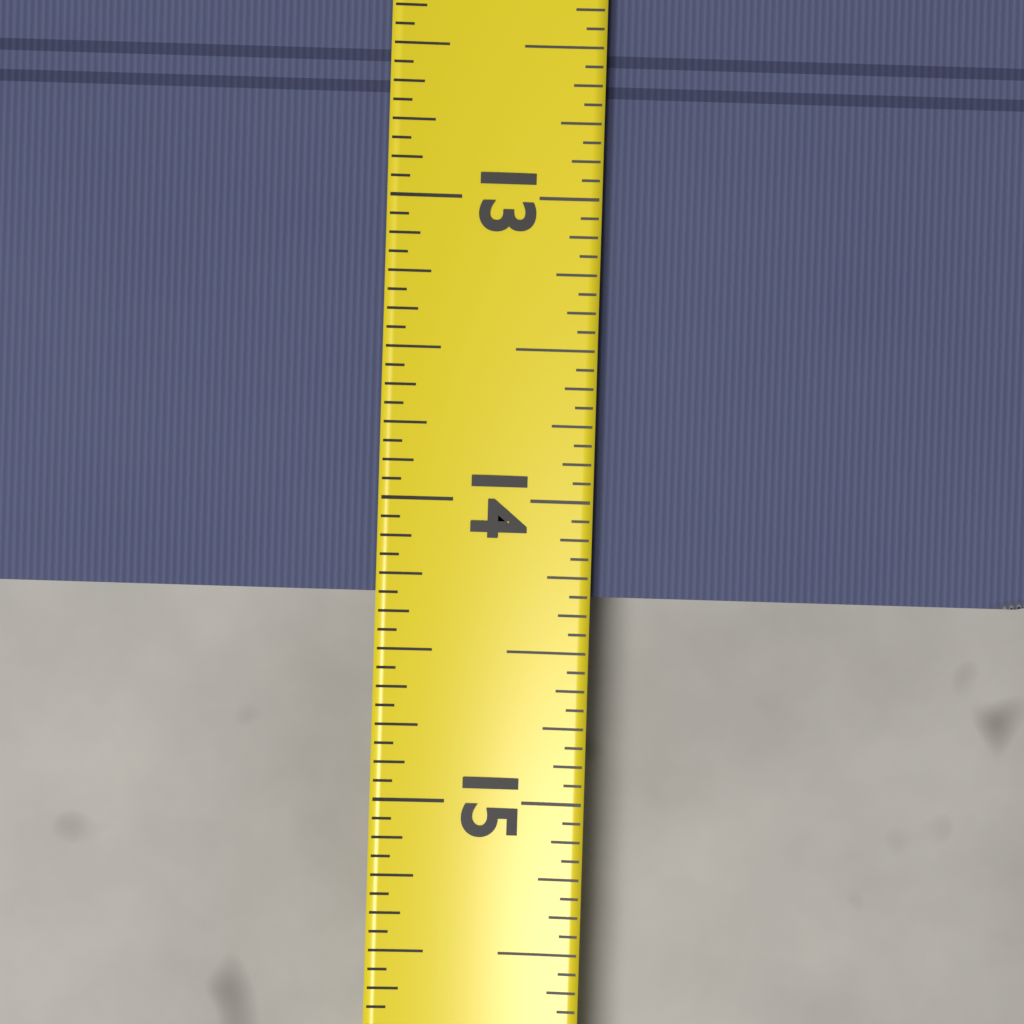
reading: 14.3125 (no unit)
